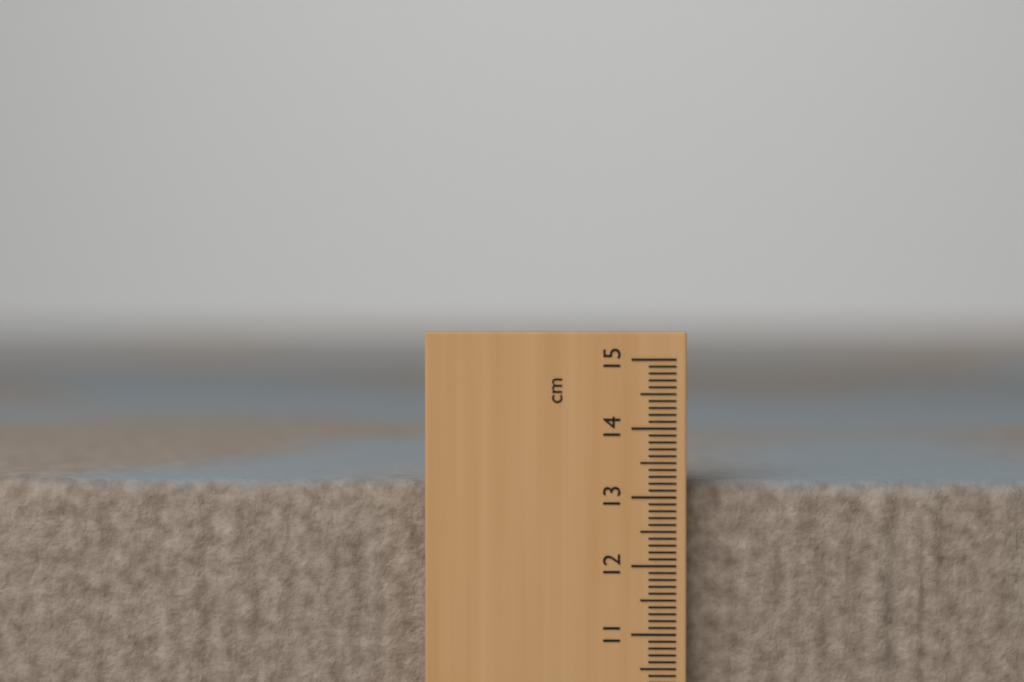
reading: 13.2 cm
